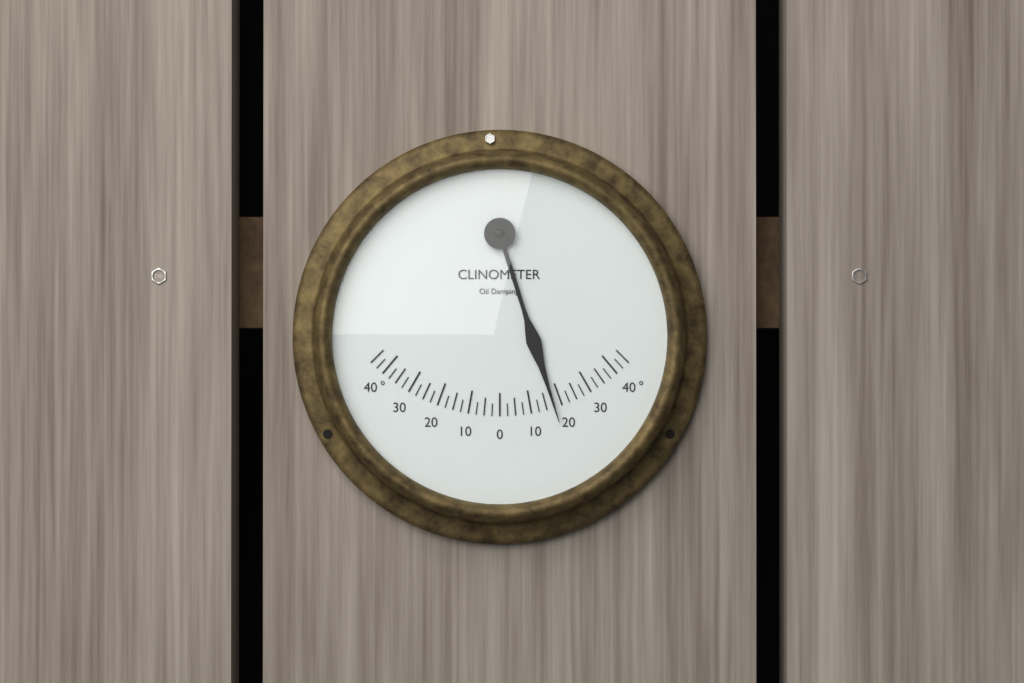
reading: 17.5 °
